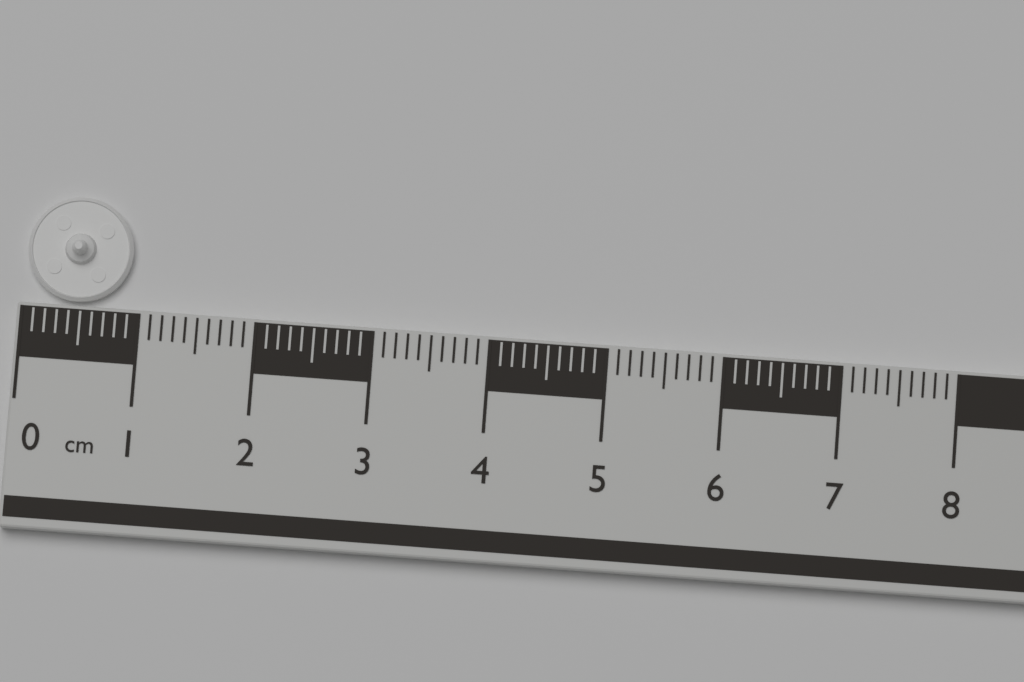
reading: 0.9 cm
